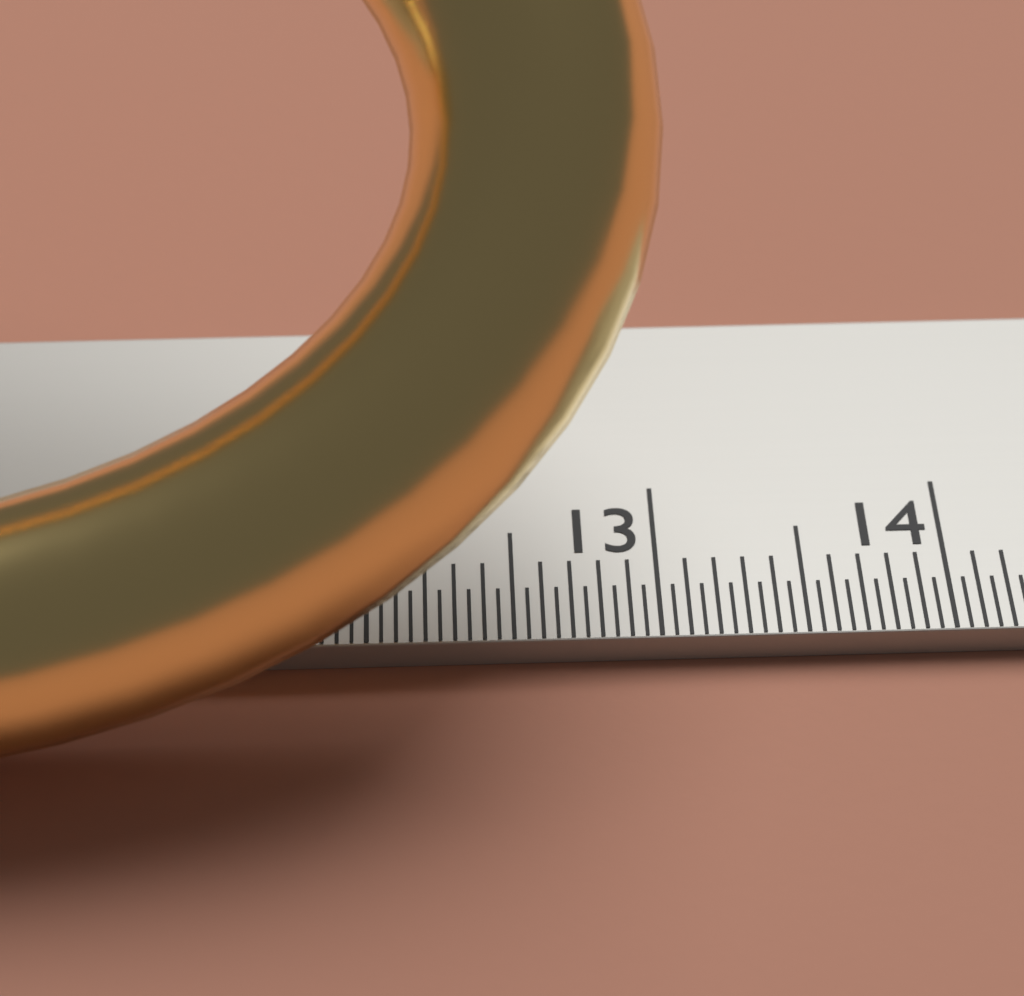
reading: 13.00 cm
